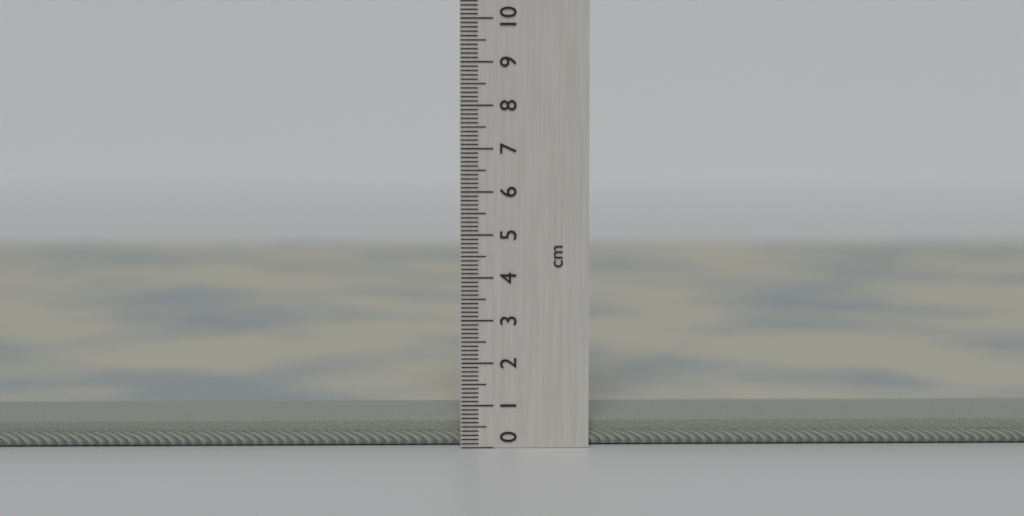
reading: 0.6 cm
